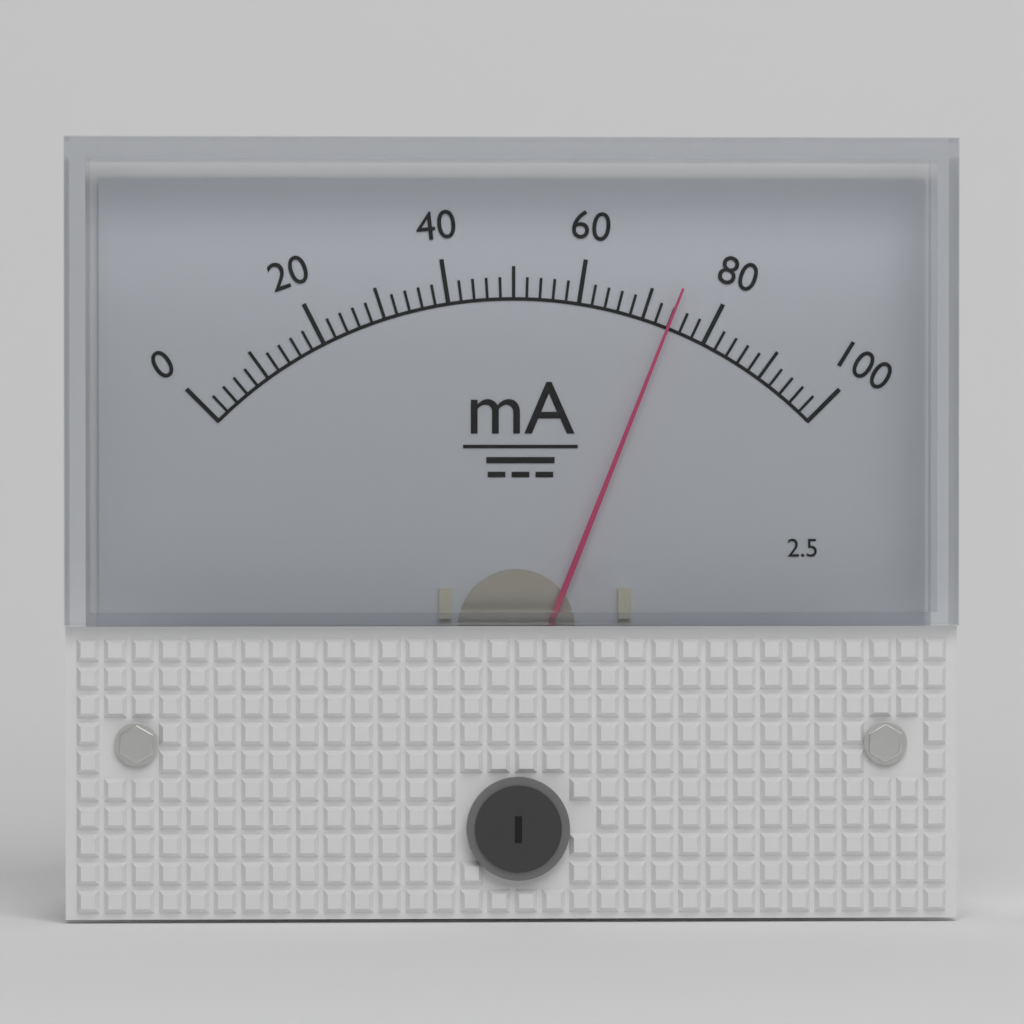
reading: 74 mA
